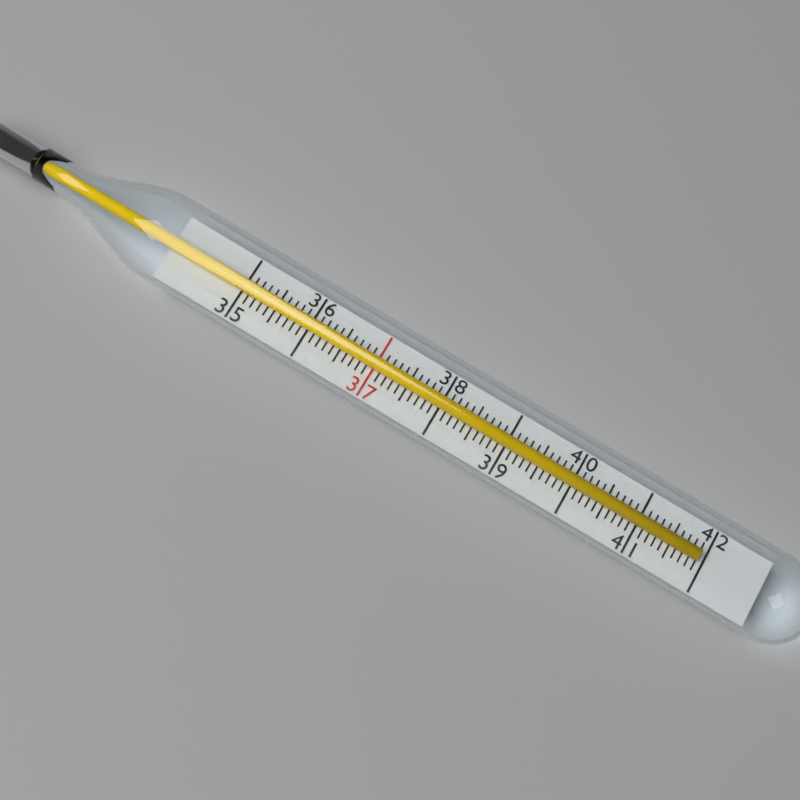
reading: 41.9 (no unit)
